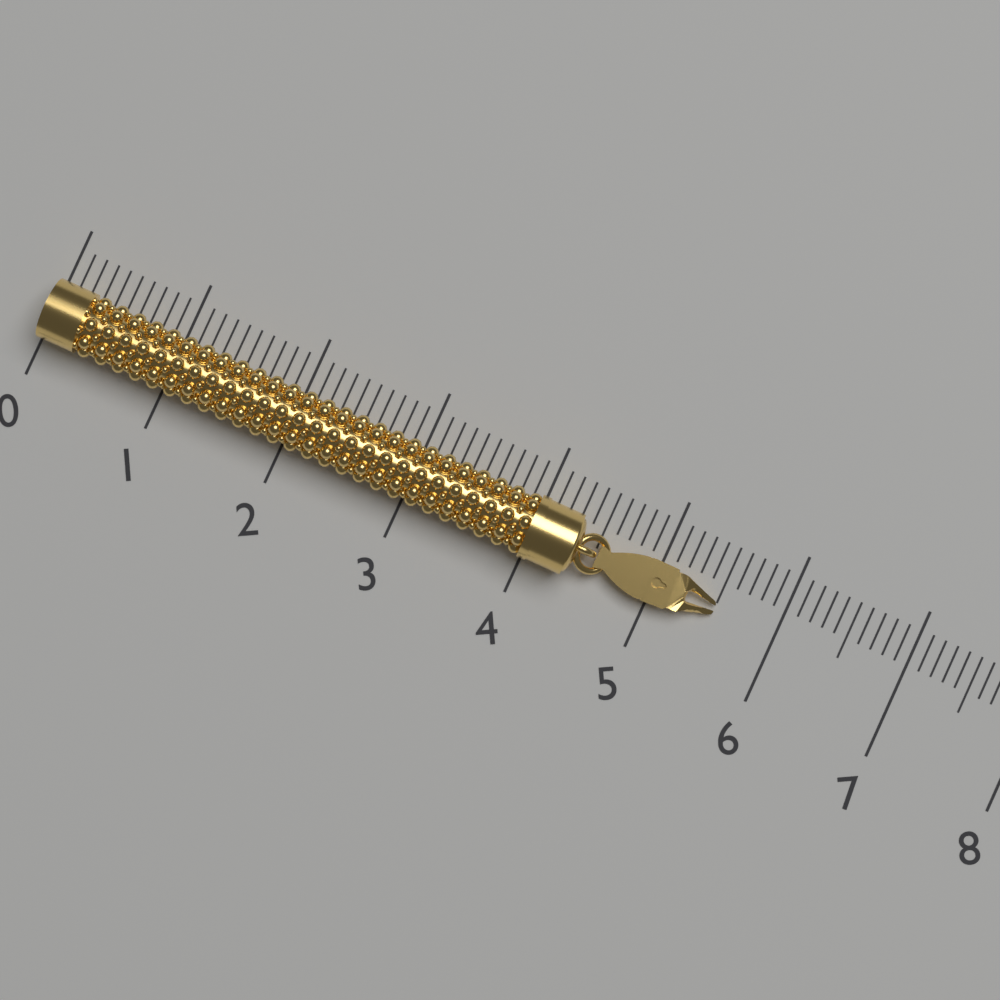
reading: 5.5 (no unit)
